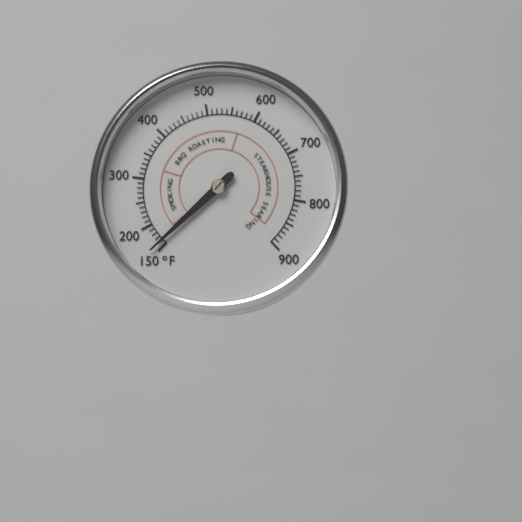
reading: 160 °F
